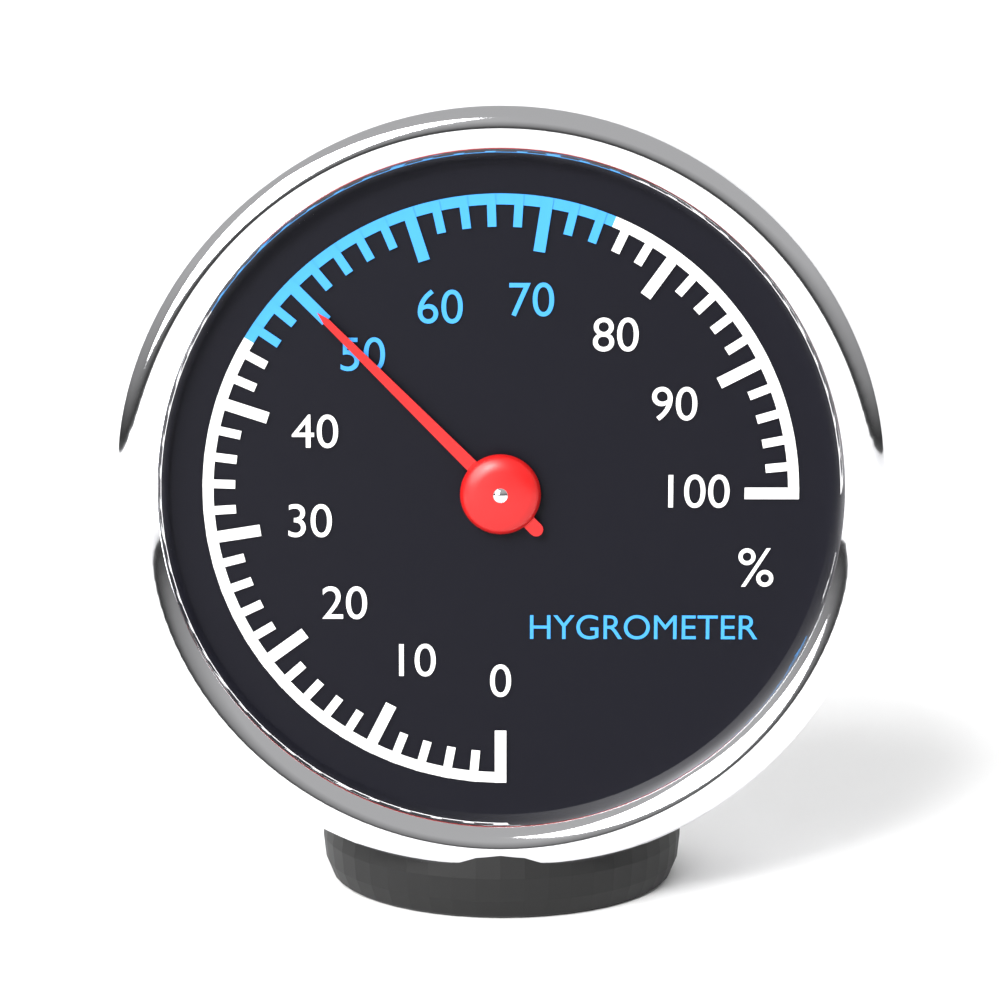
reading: 50 %
